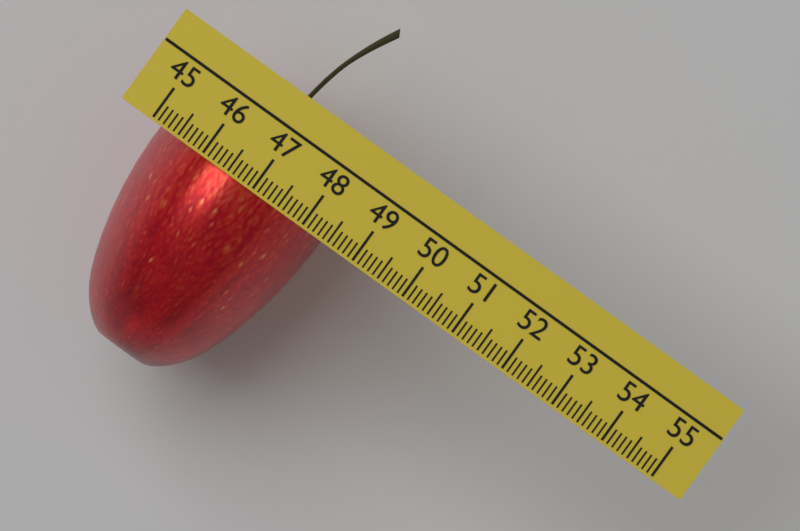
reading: 48.3 (no unit)
